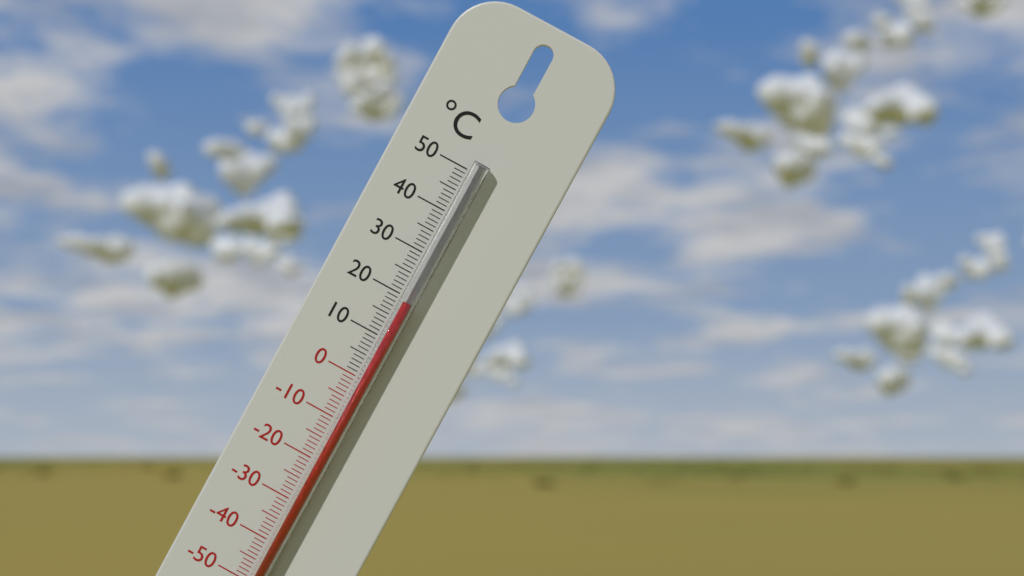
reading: 19 °C
